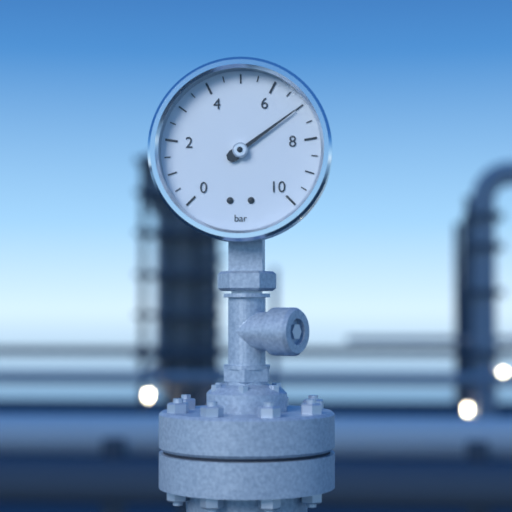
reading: 7.0 bar
